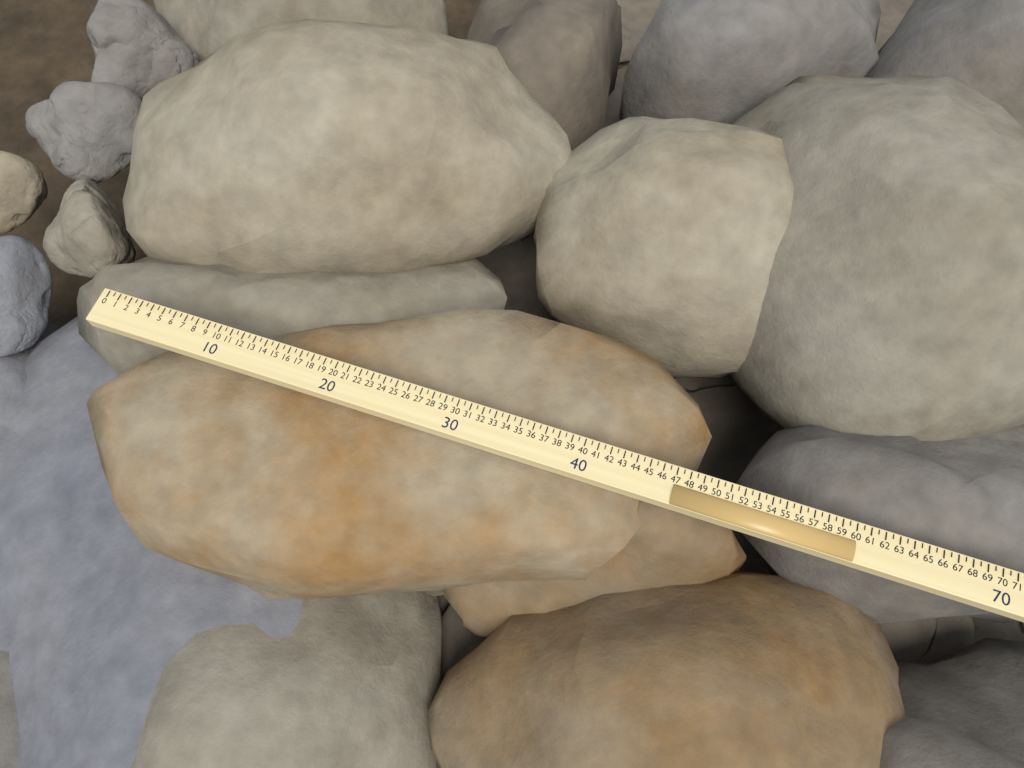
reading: 49.5 (no unit)
